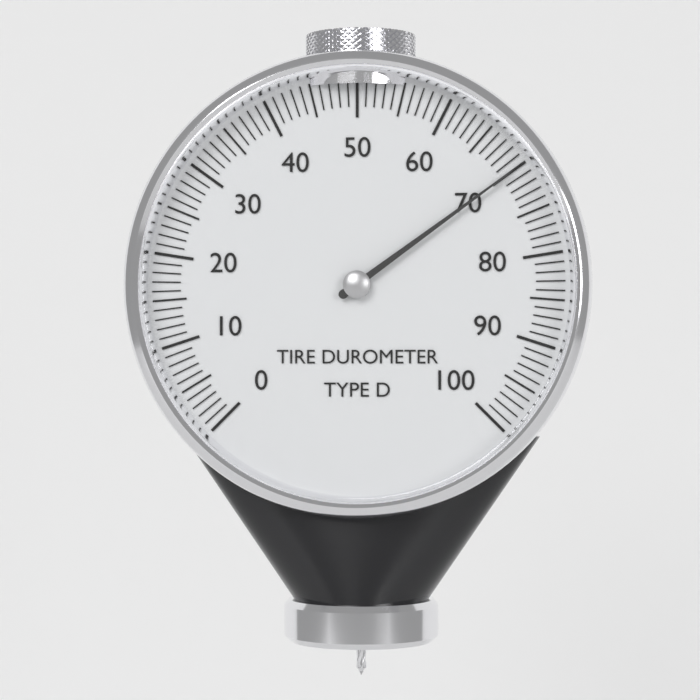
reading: 70 (no unit)
